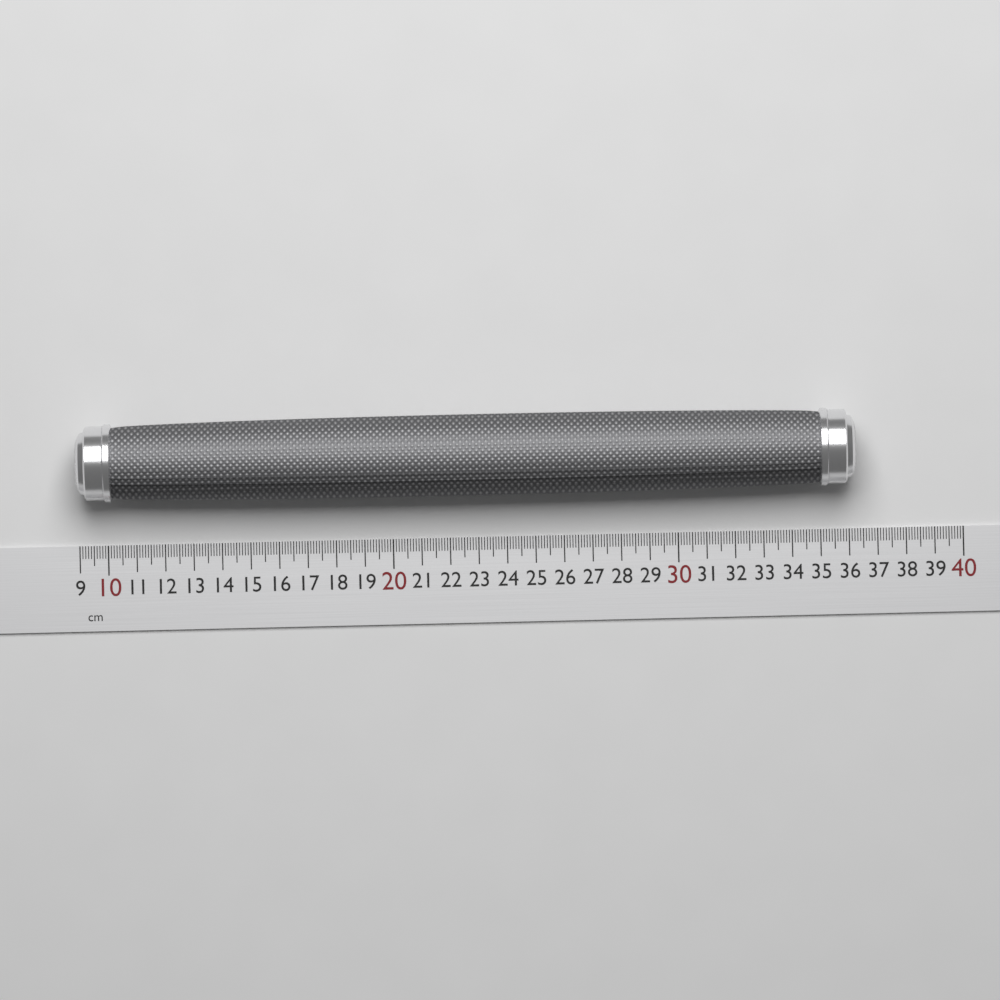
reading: 36.2 cm
